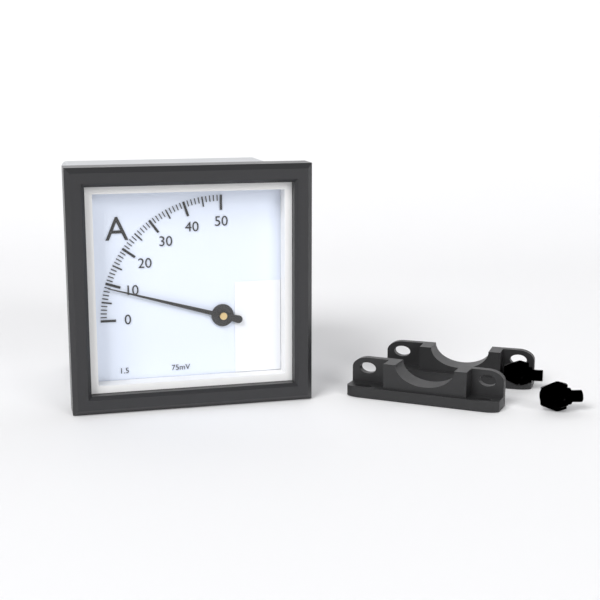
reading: 9 A
